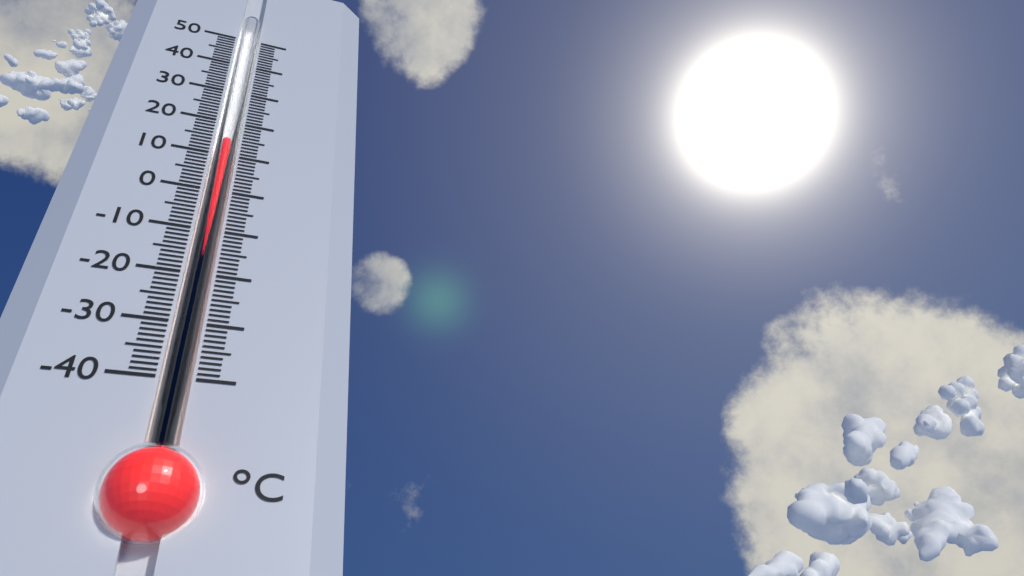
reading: 14 °C
